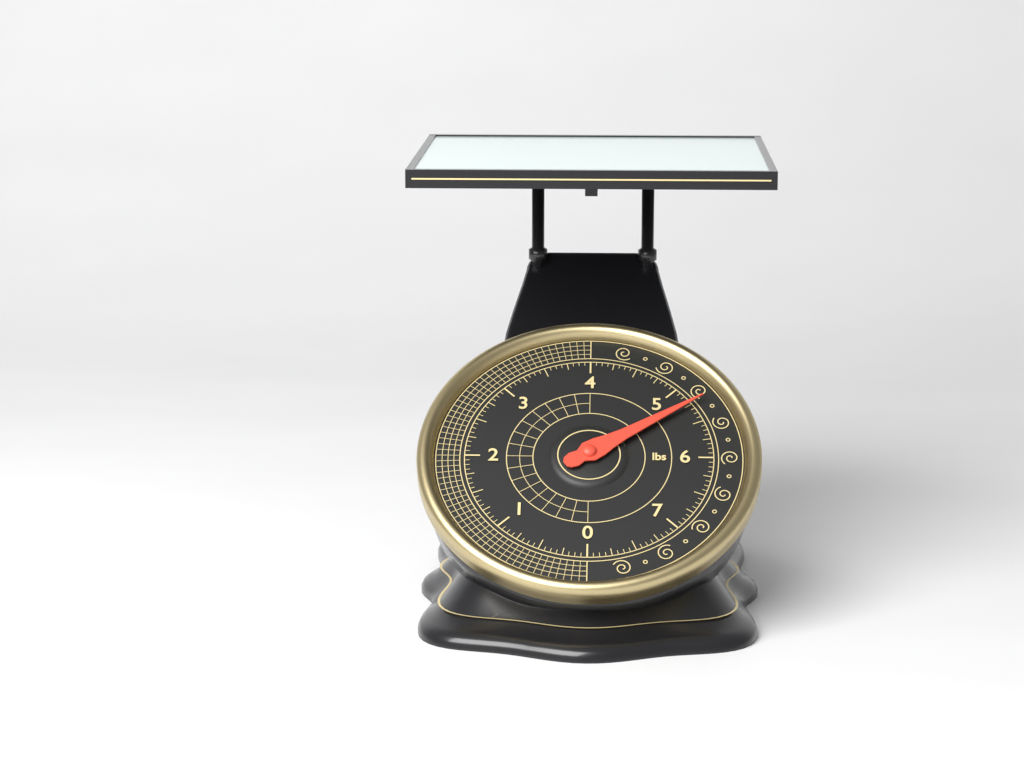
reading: 5.2500 lbs
